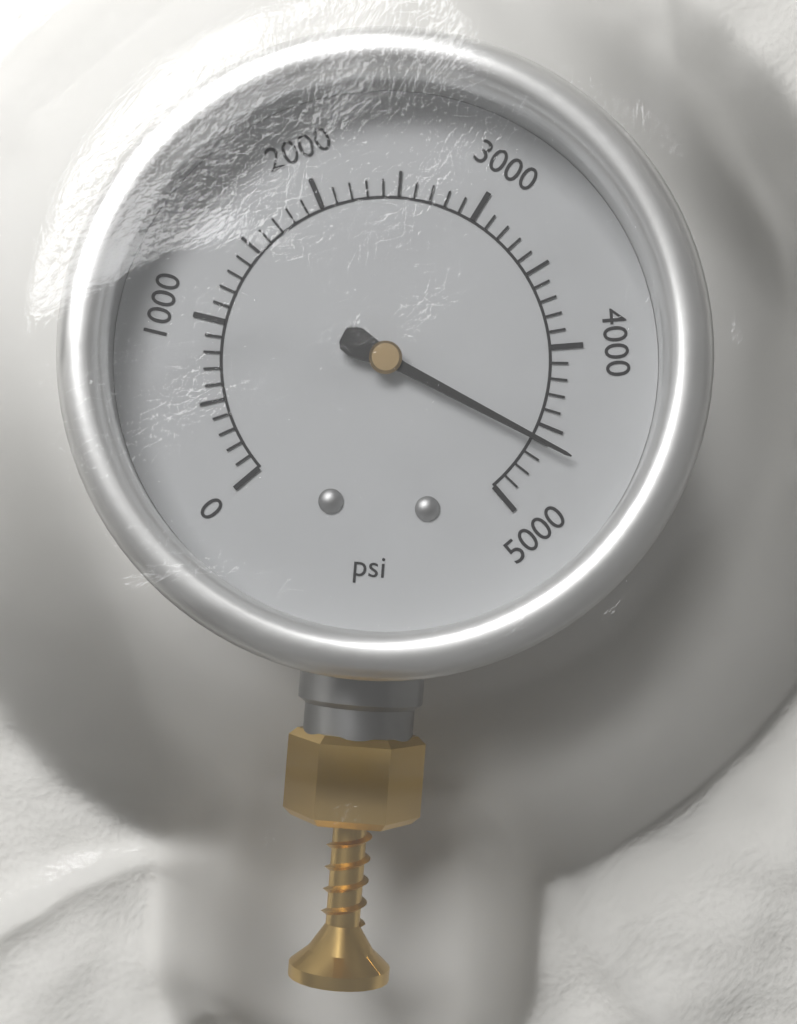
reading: 4600 psi
